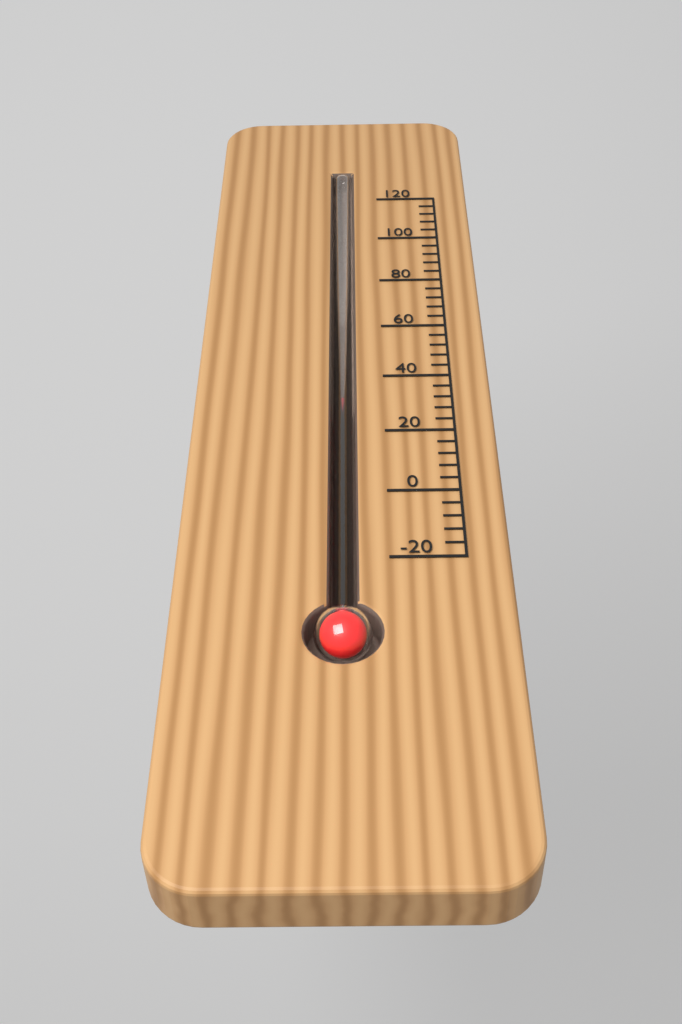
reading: 32 (no unit)
